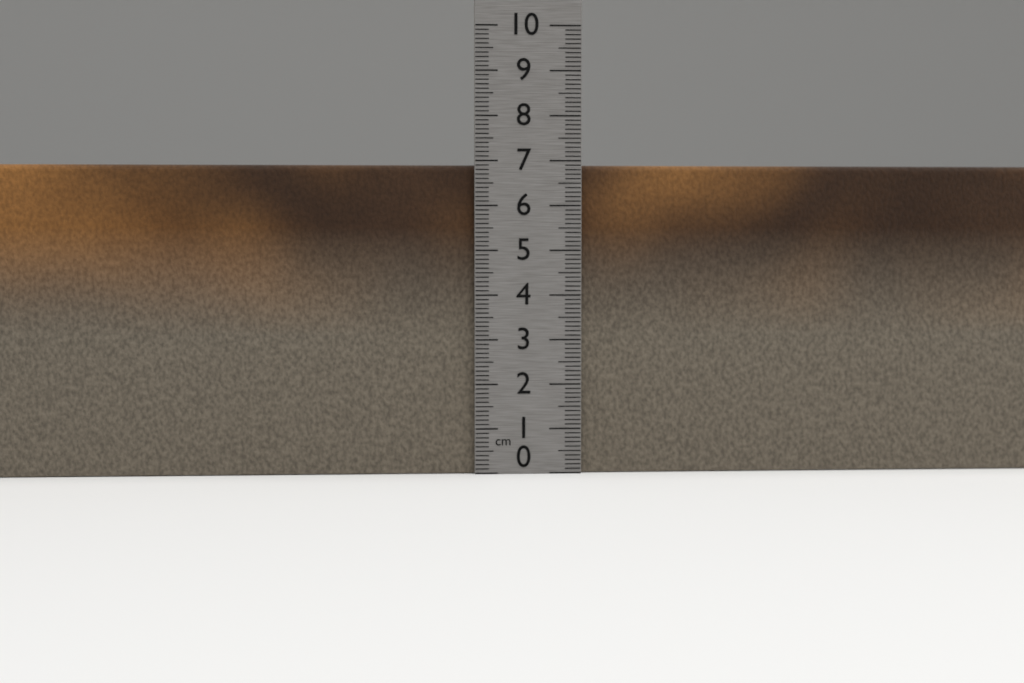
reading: 6.9 cm
